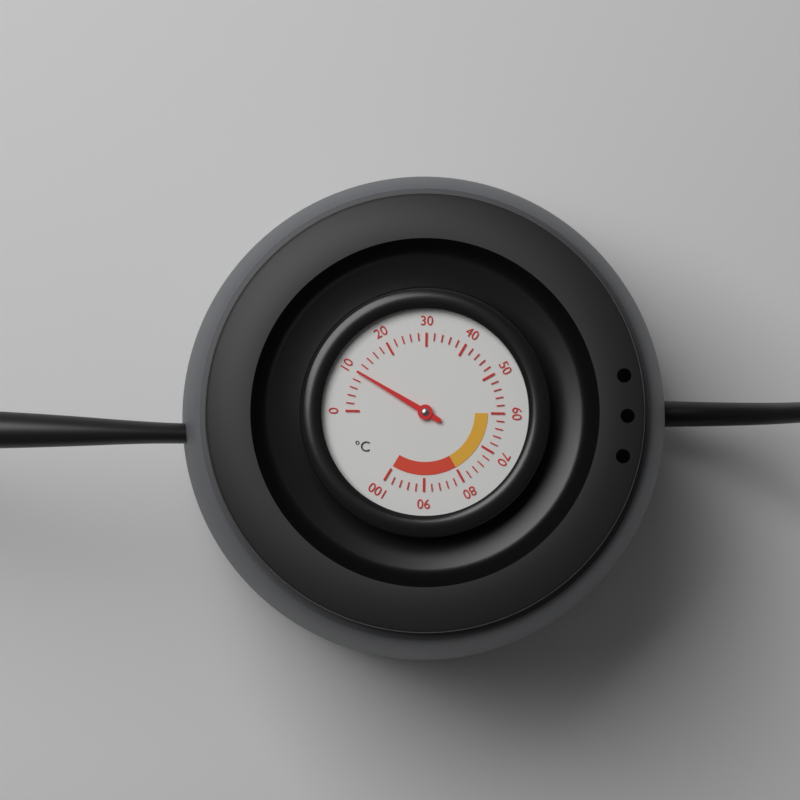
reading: 10 °C
